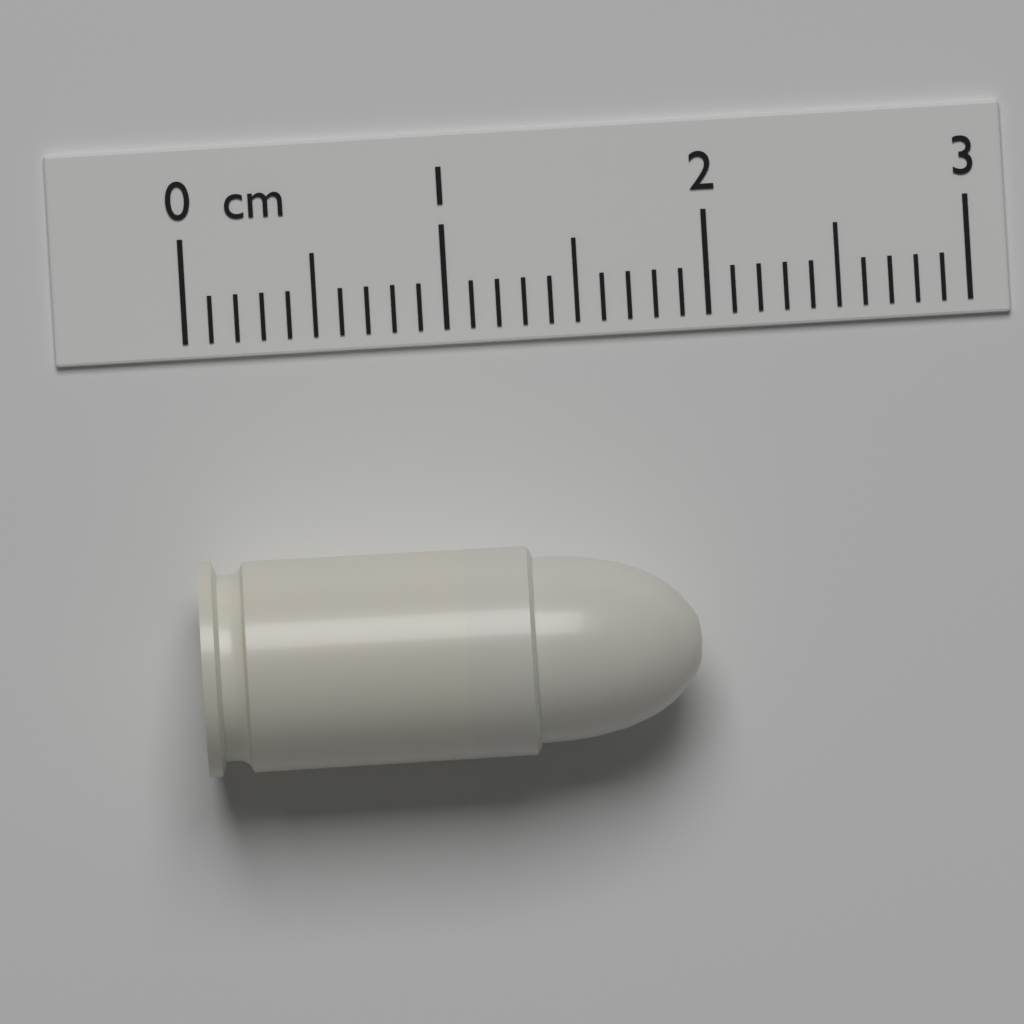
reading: 1.9 cm
